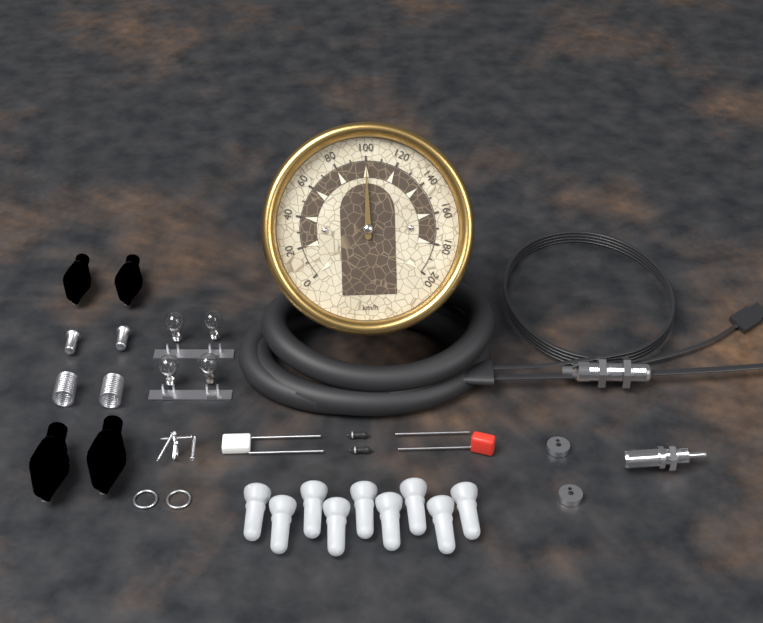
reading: 100 km/h
